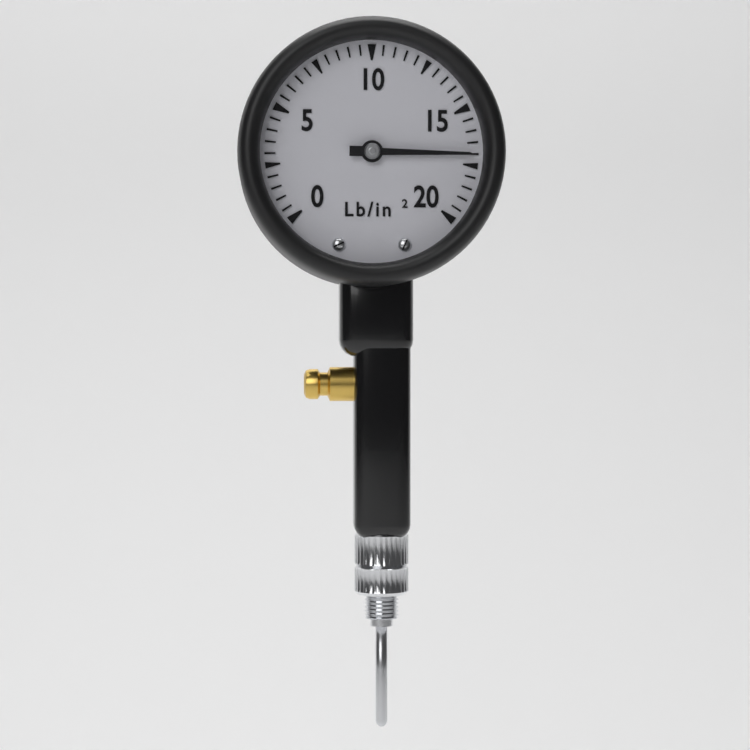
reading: 17.0 lb/in²
